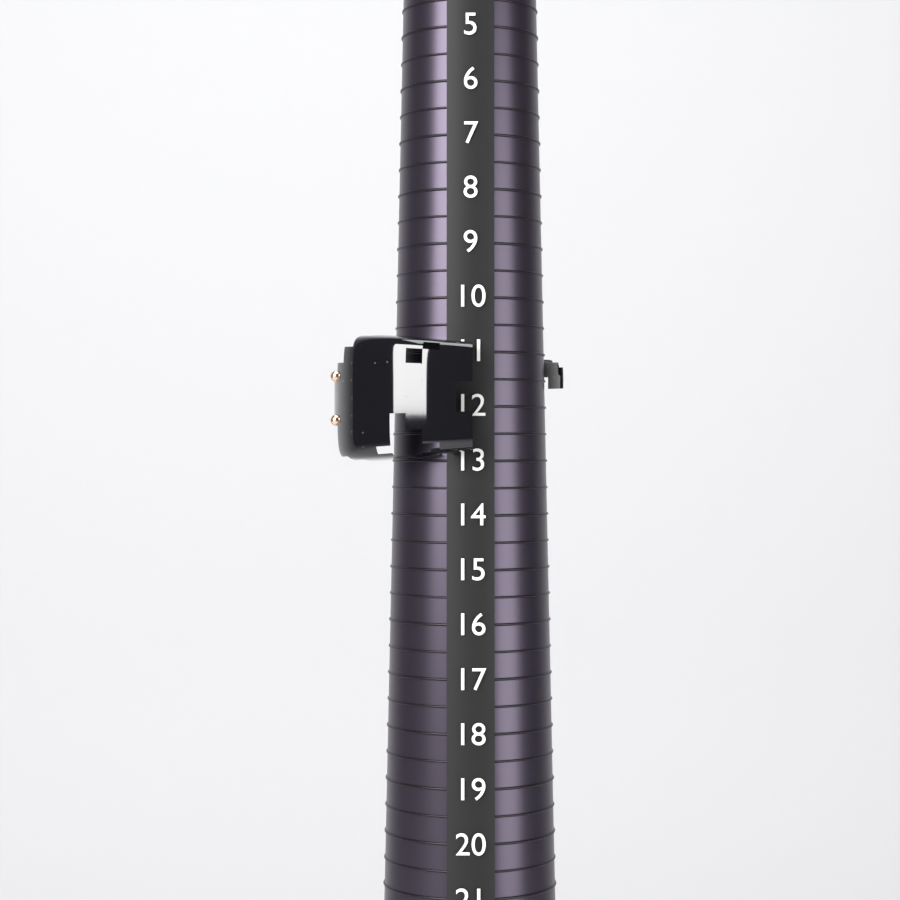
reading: 13.0 (no unit)
